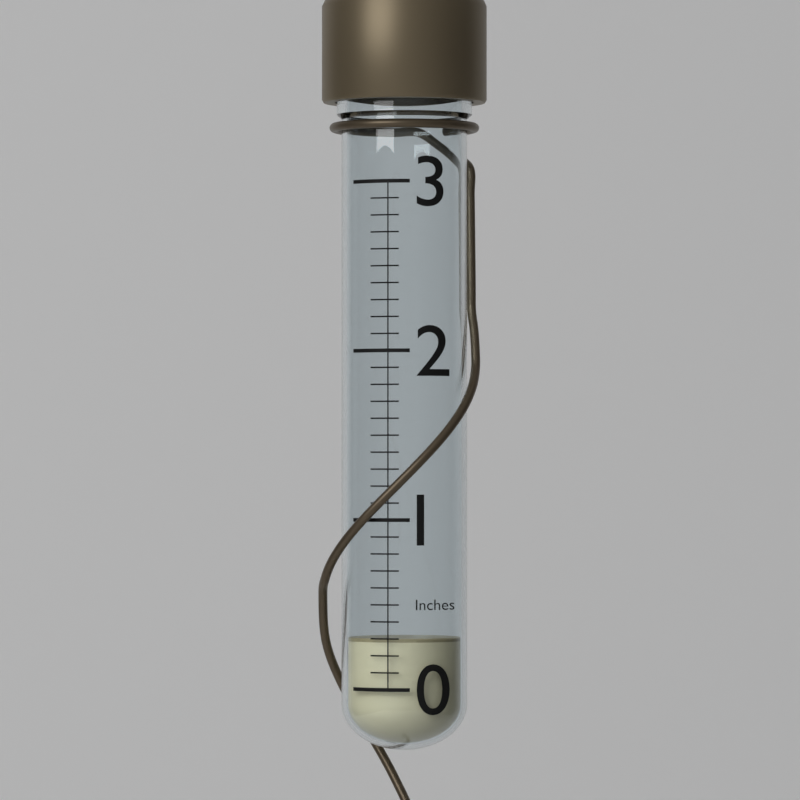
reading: 0.3 in
